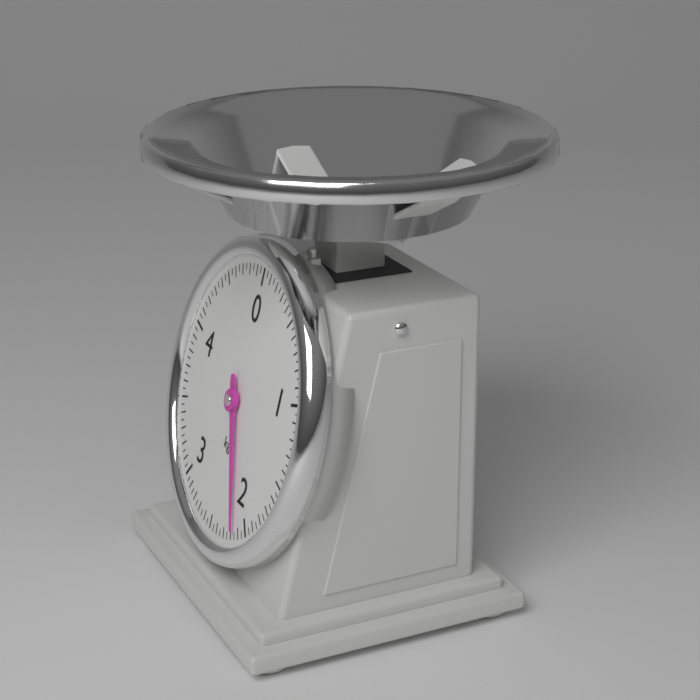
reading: 2.15 kg
